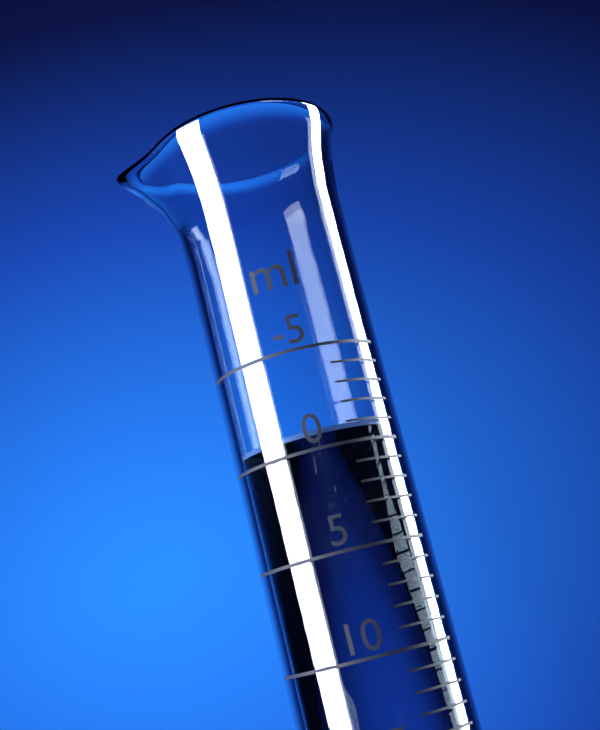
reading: -1 ml
